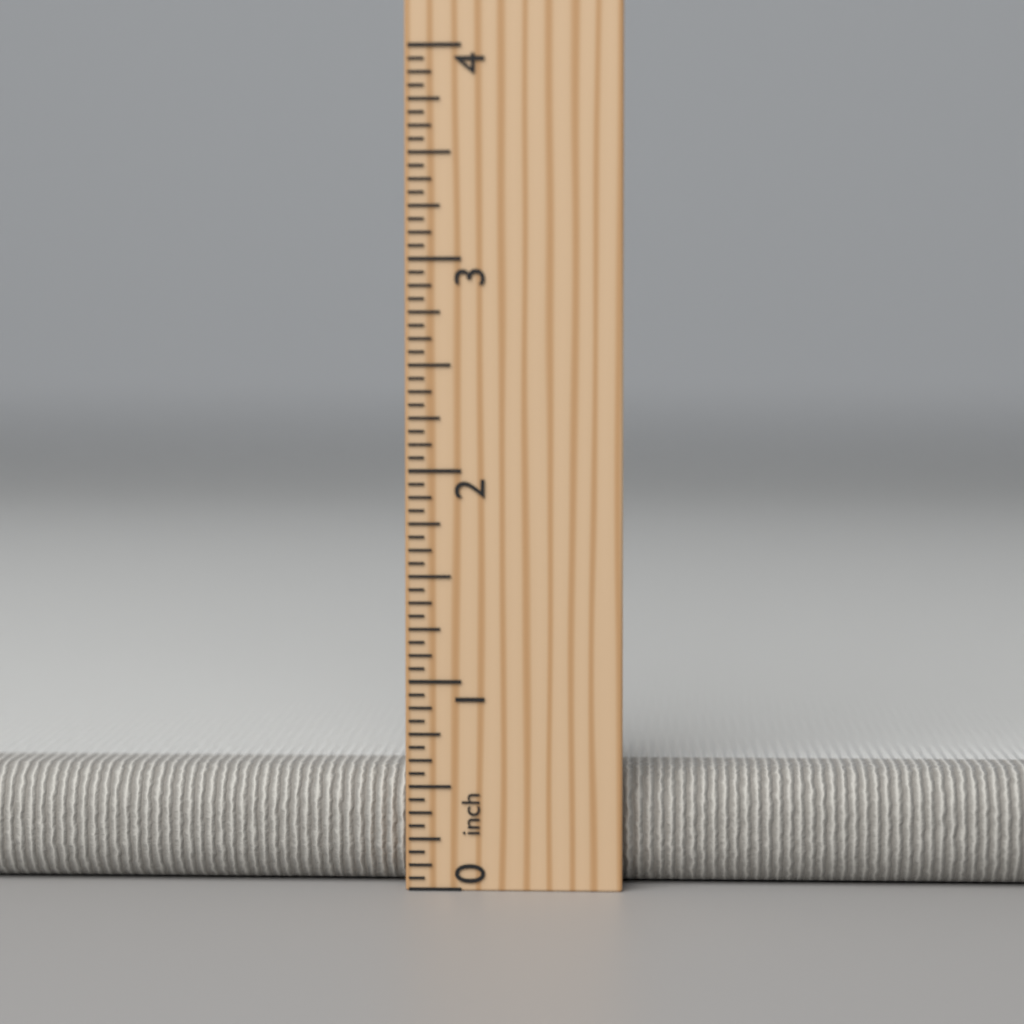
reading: 0.5625 inch
